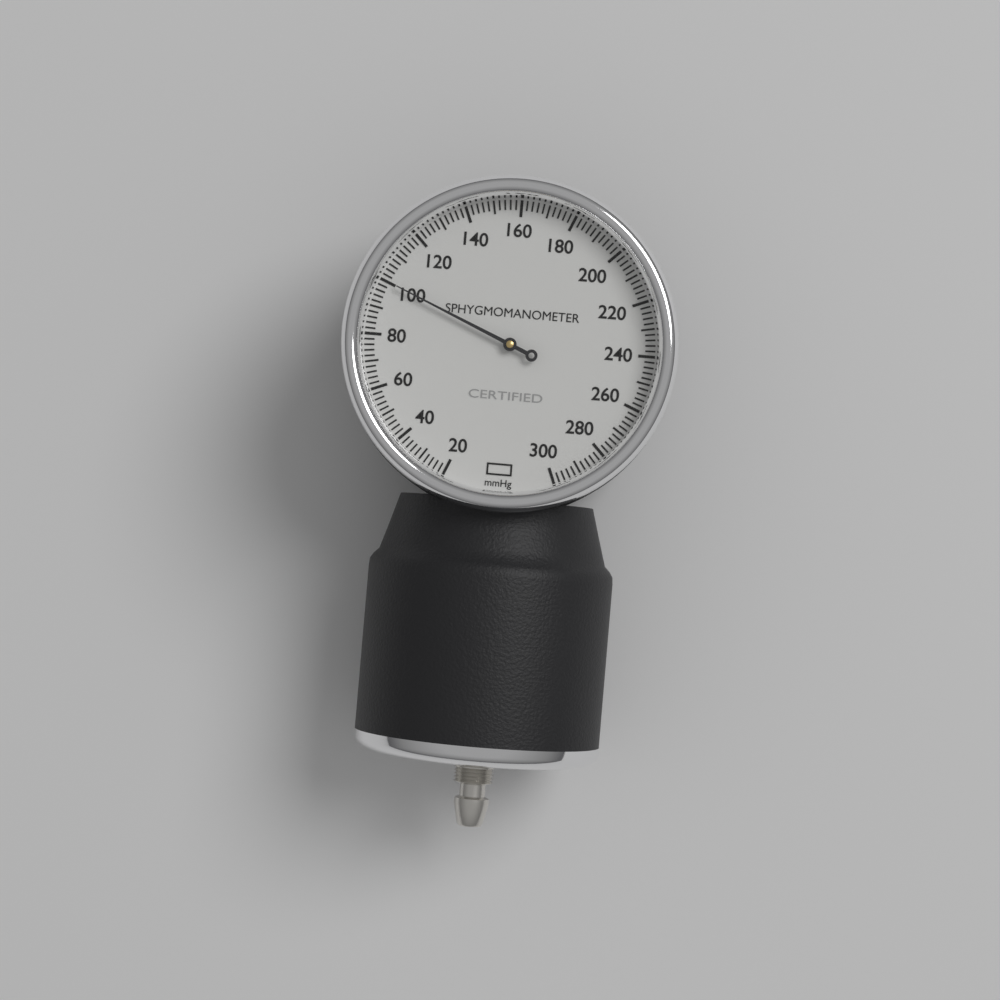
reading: 100 mmHg
